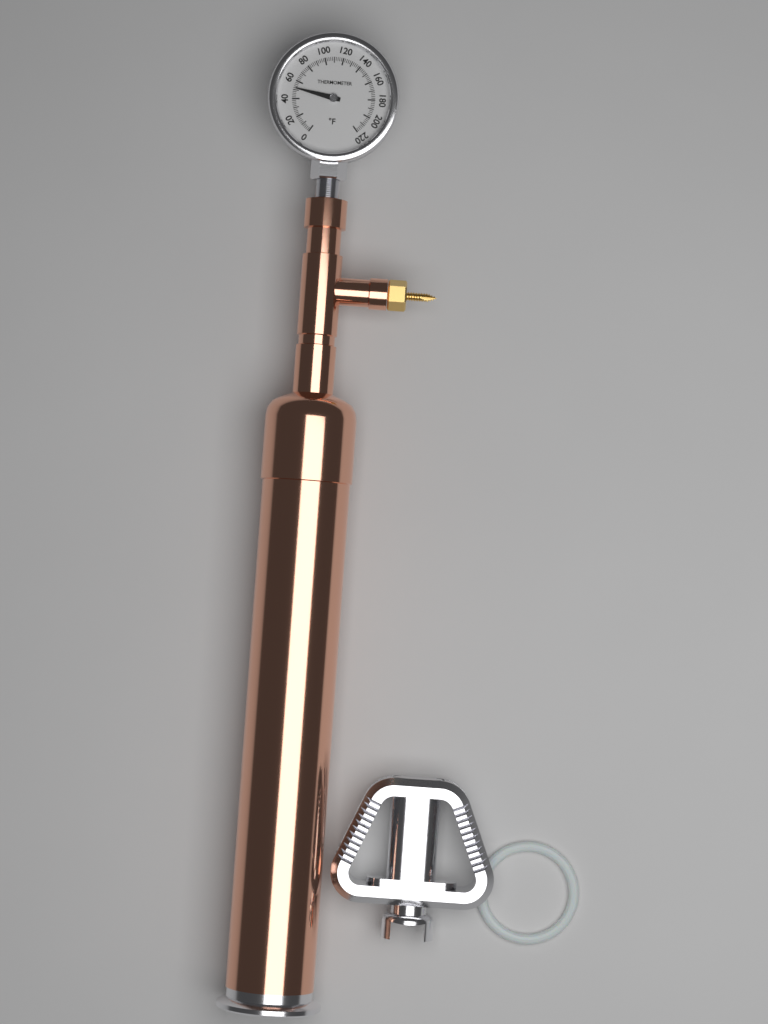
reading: 52 °F
